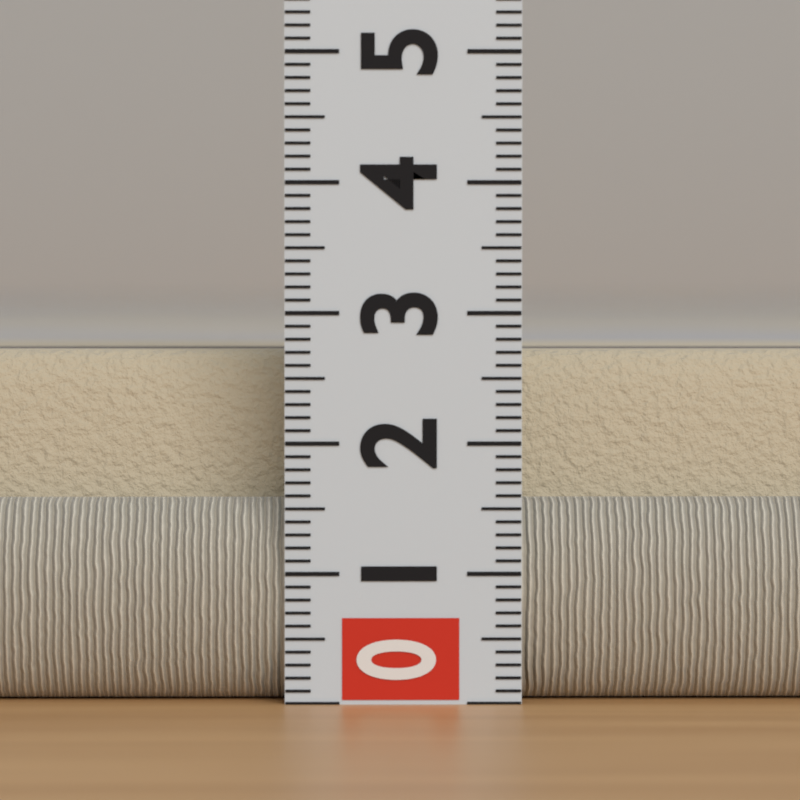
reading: 2.7 (no unit)
